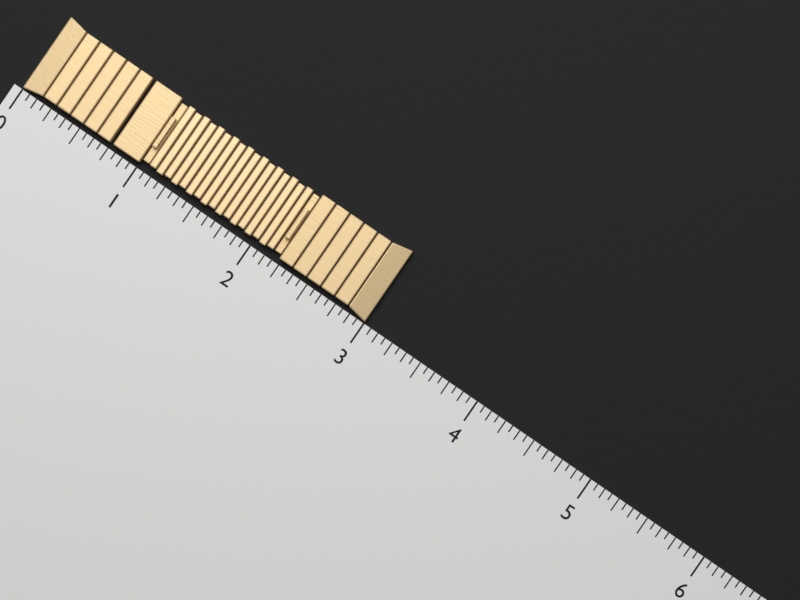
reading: 3.0000 (no unit)
